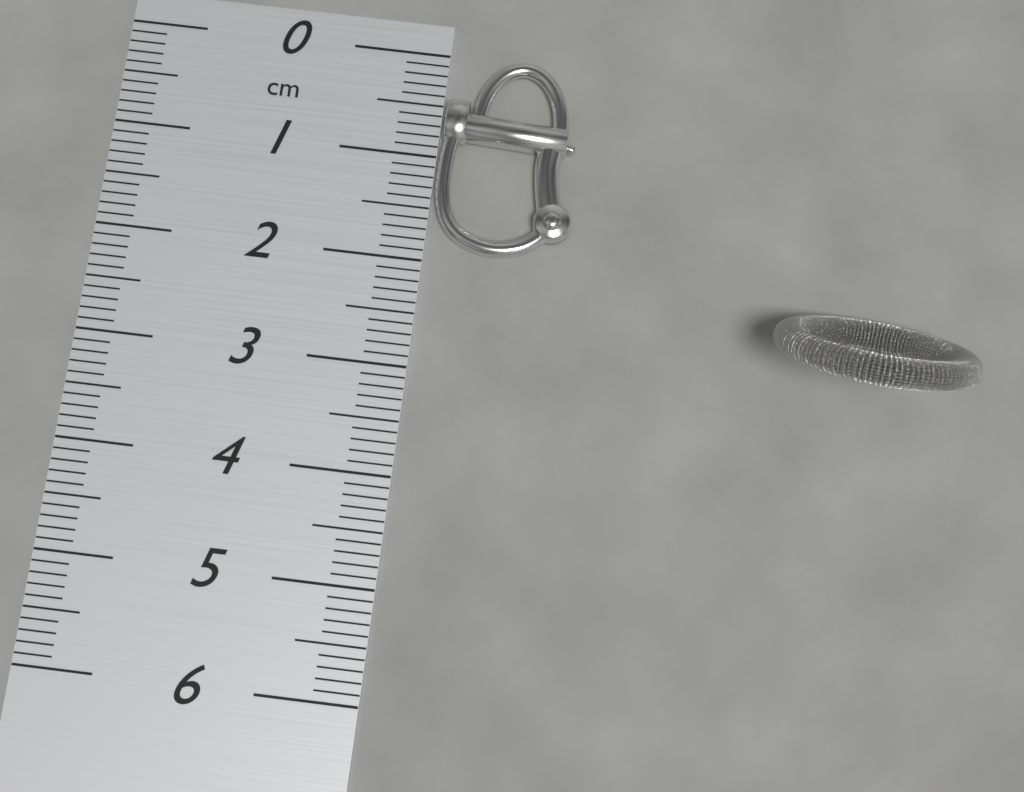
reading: 1.9 cm
